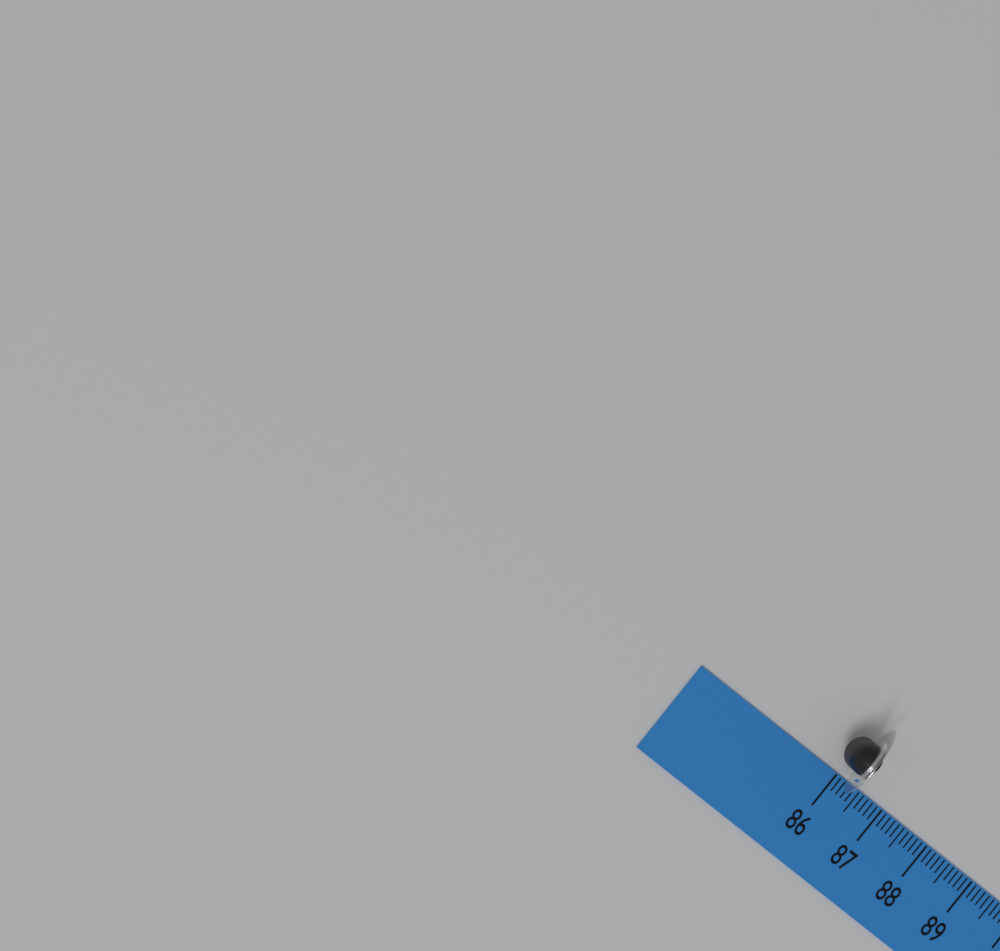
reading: 86.4 (no unit)
